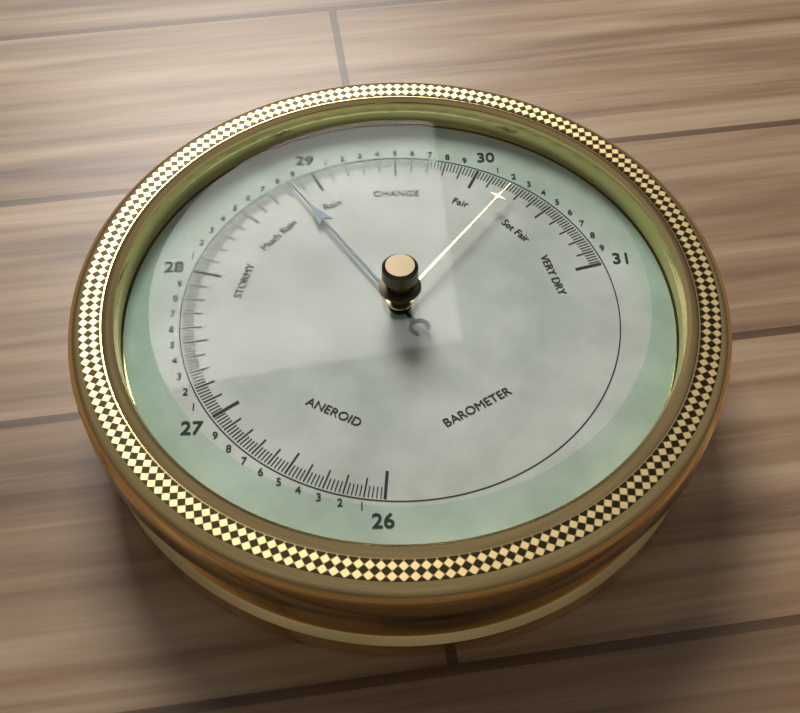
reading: 28.84 (no unit)
